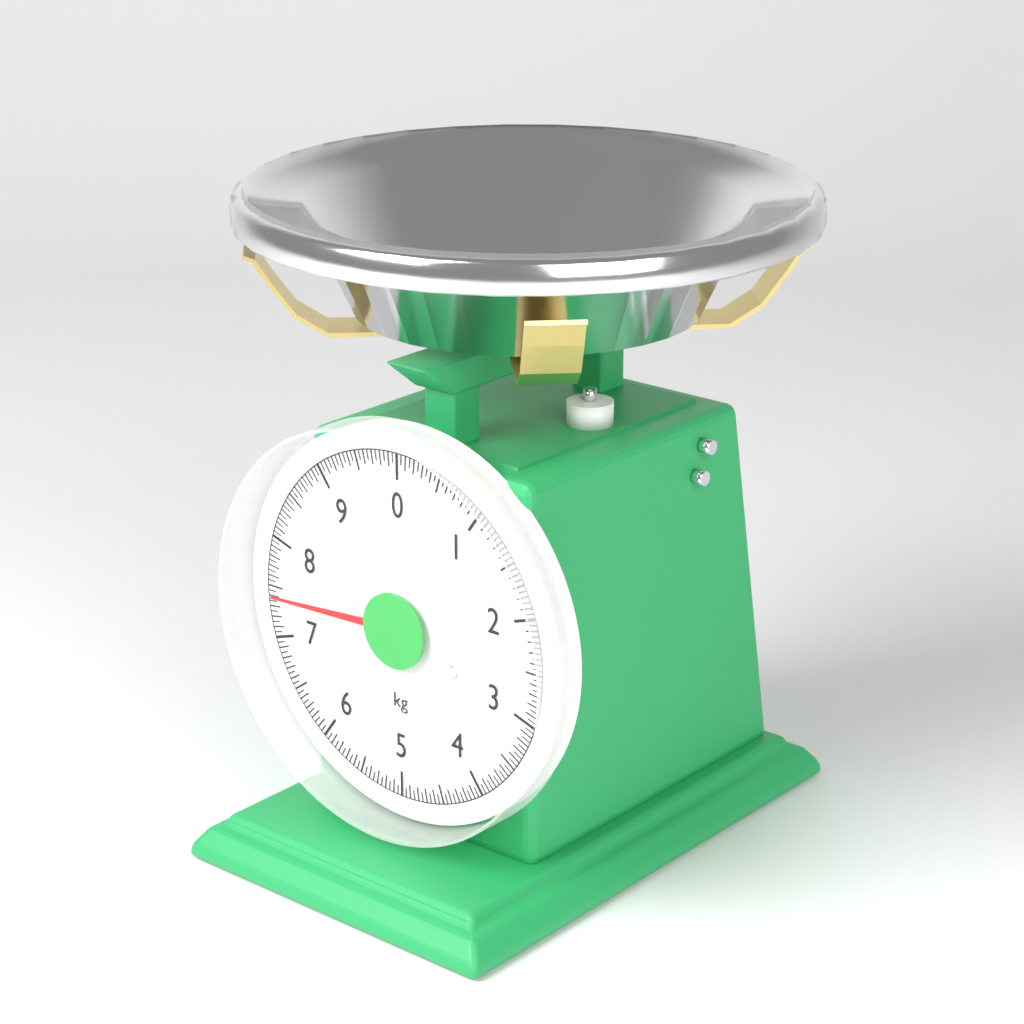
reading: 7.40 kg
